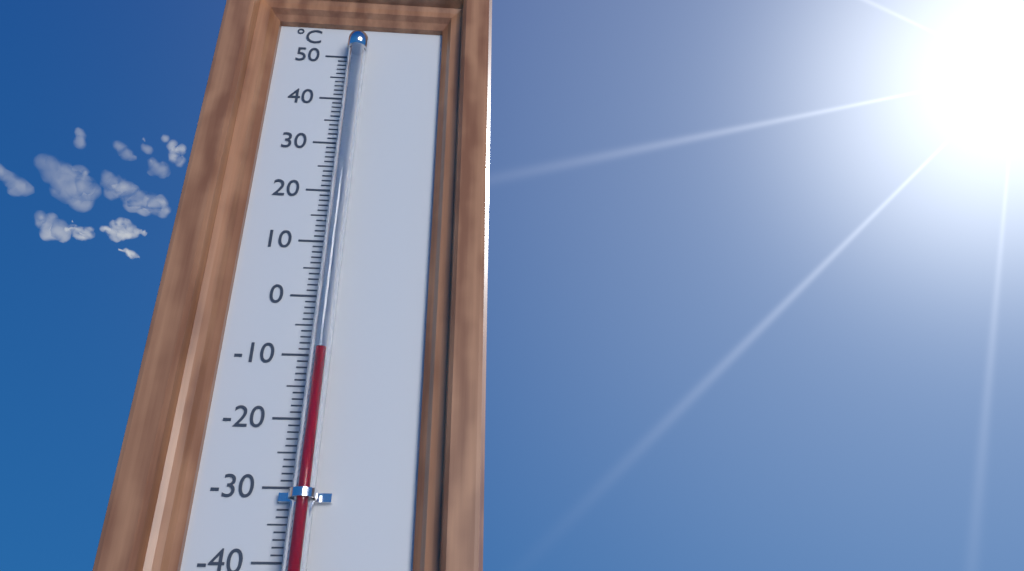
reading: -10 °C
